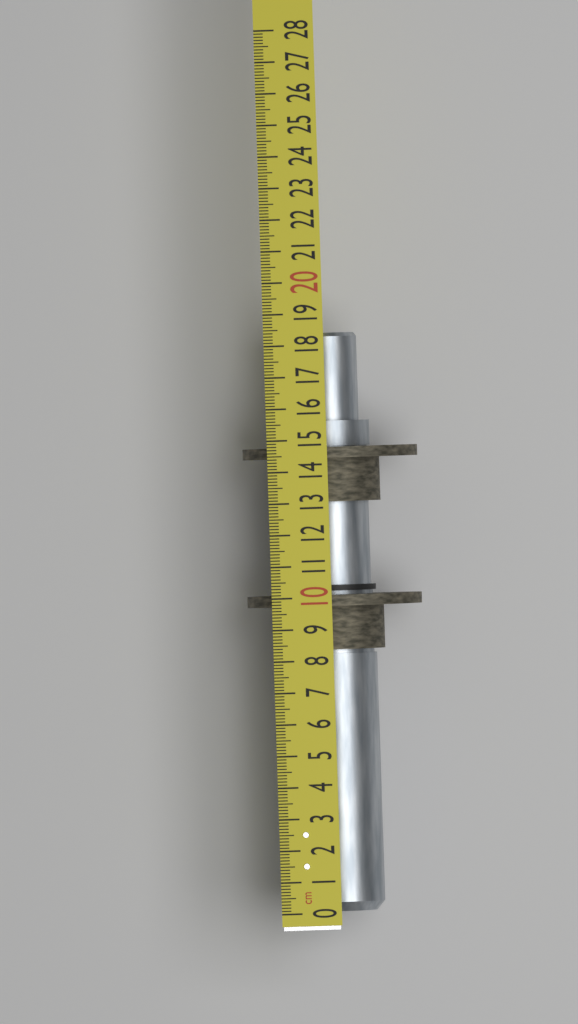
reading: 18.4 cm
